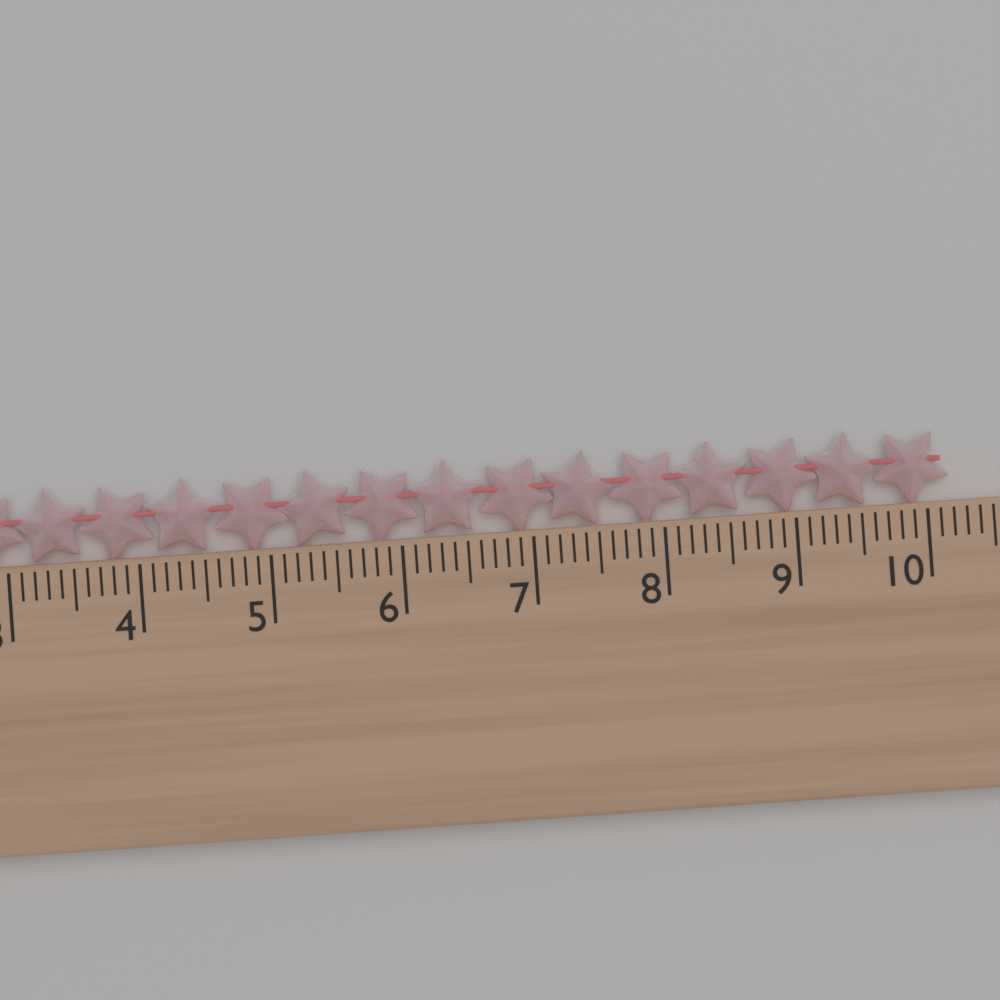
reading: 10.2 cm
